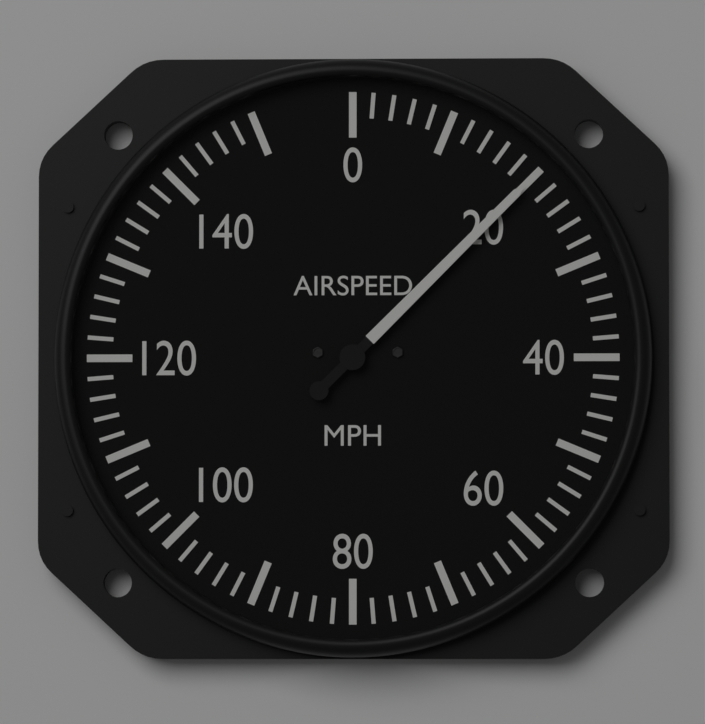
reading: 20 mph
